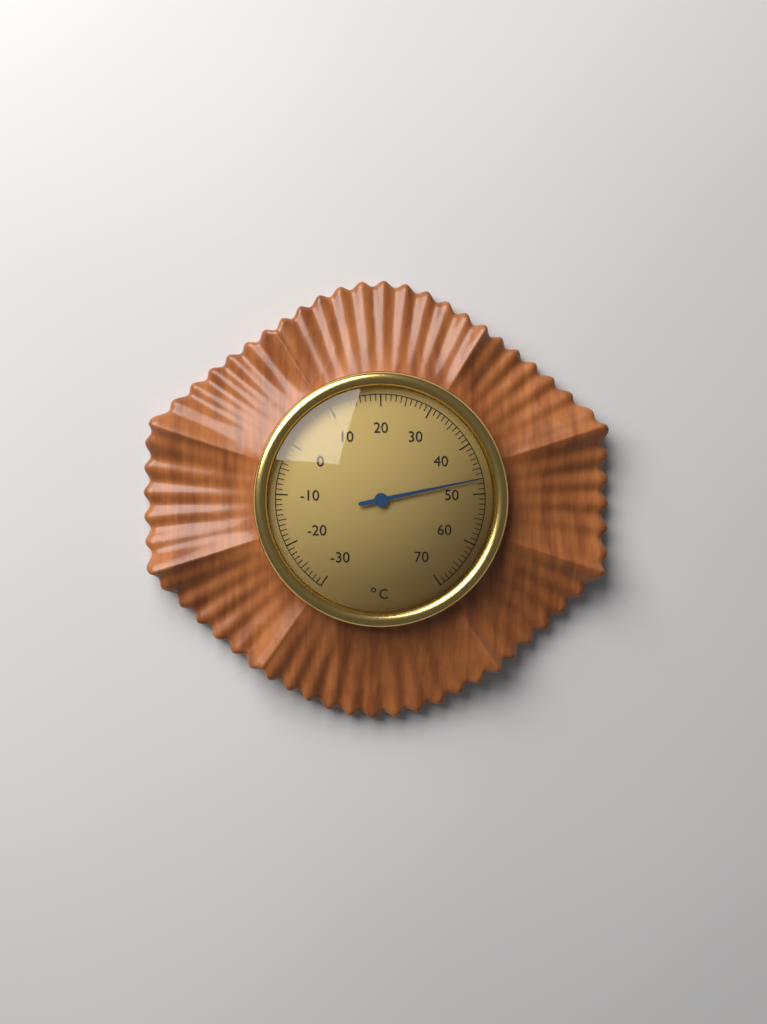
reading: 47 °C
